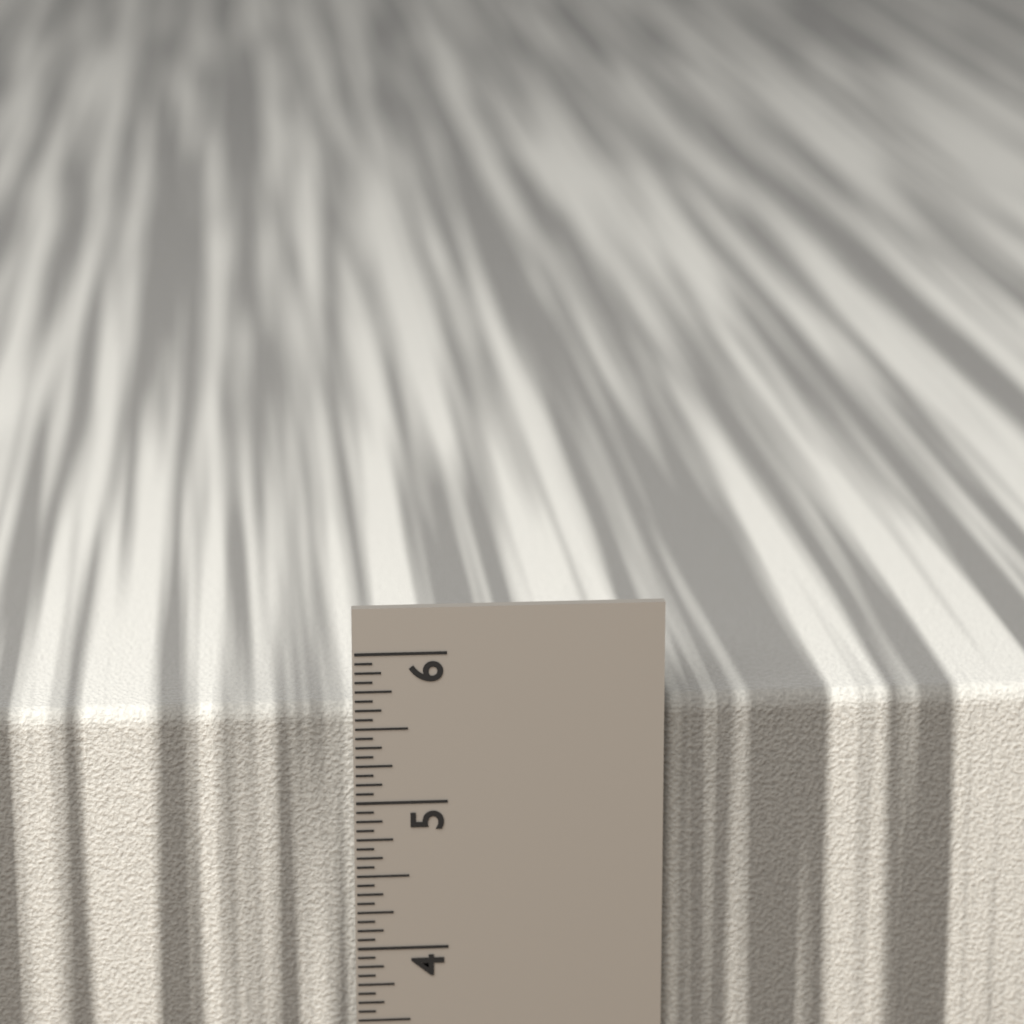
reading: 5.6250 in
